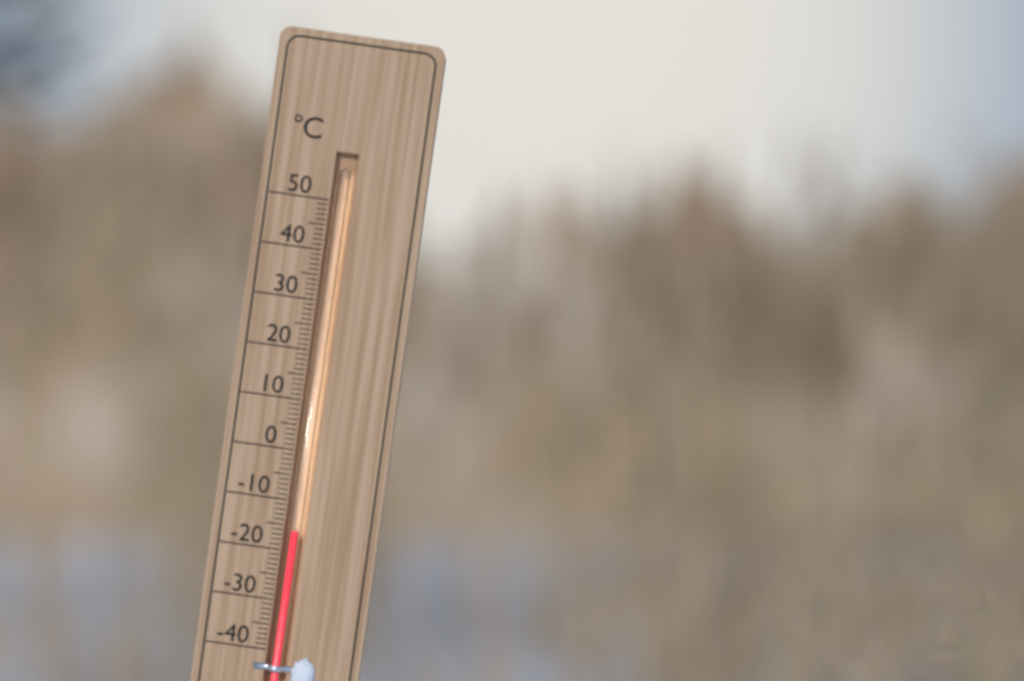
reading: -16 °C
